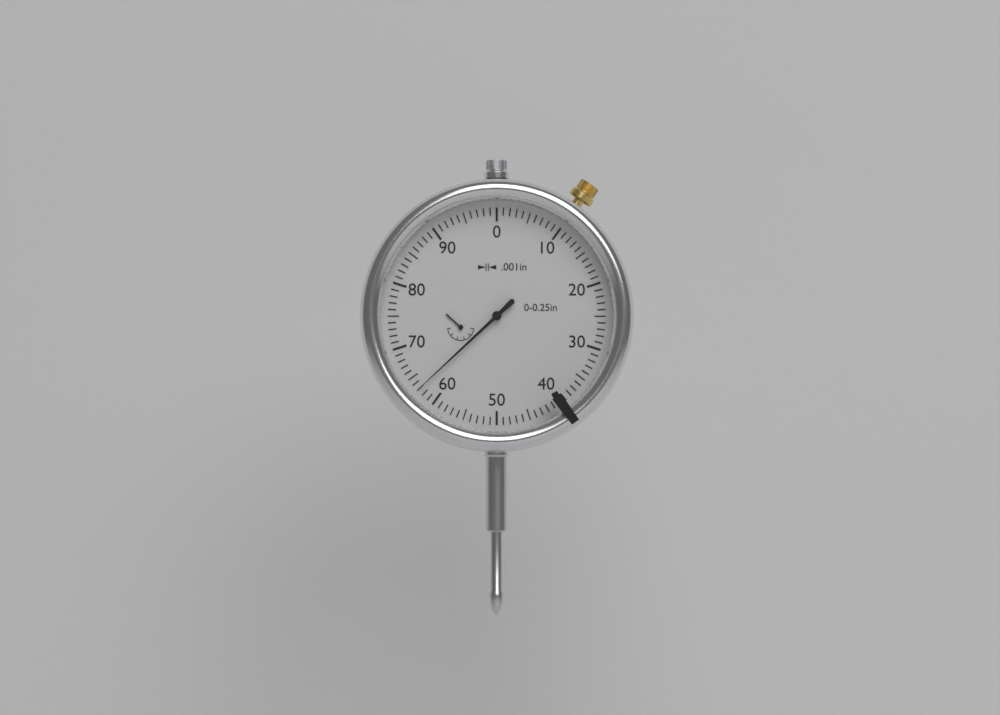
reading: 0.063 in
